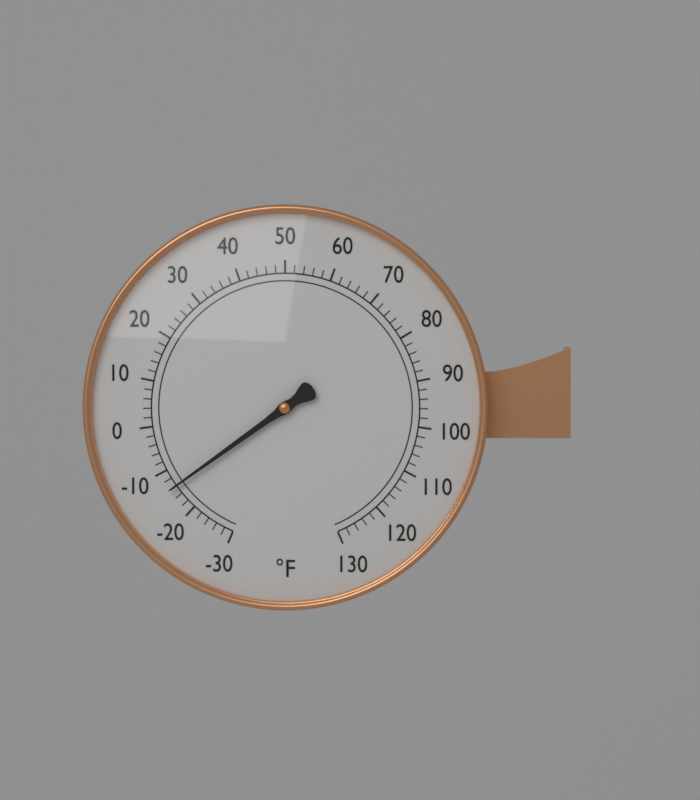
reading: -14 °F
